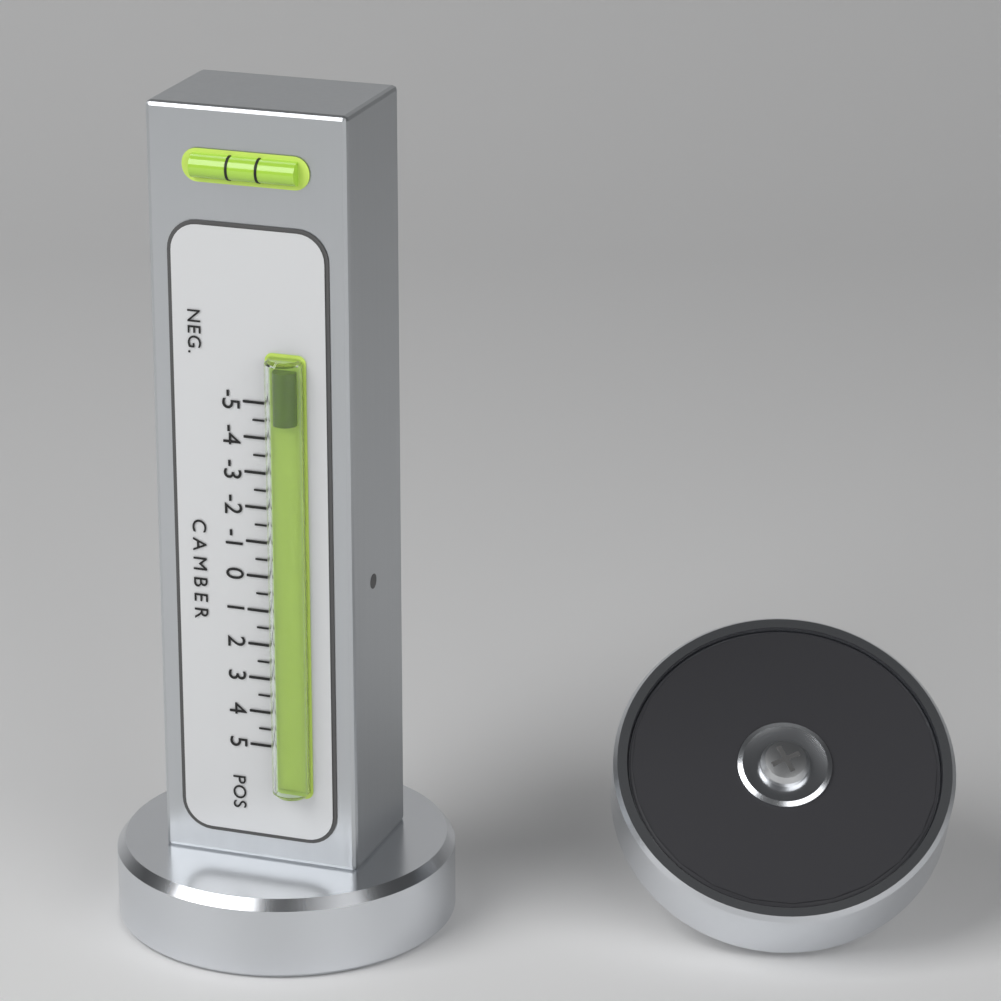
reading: -4.5 (no unit)
